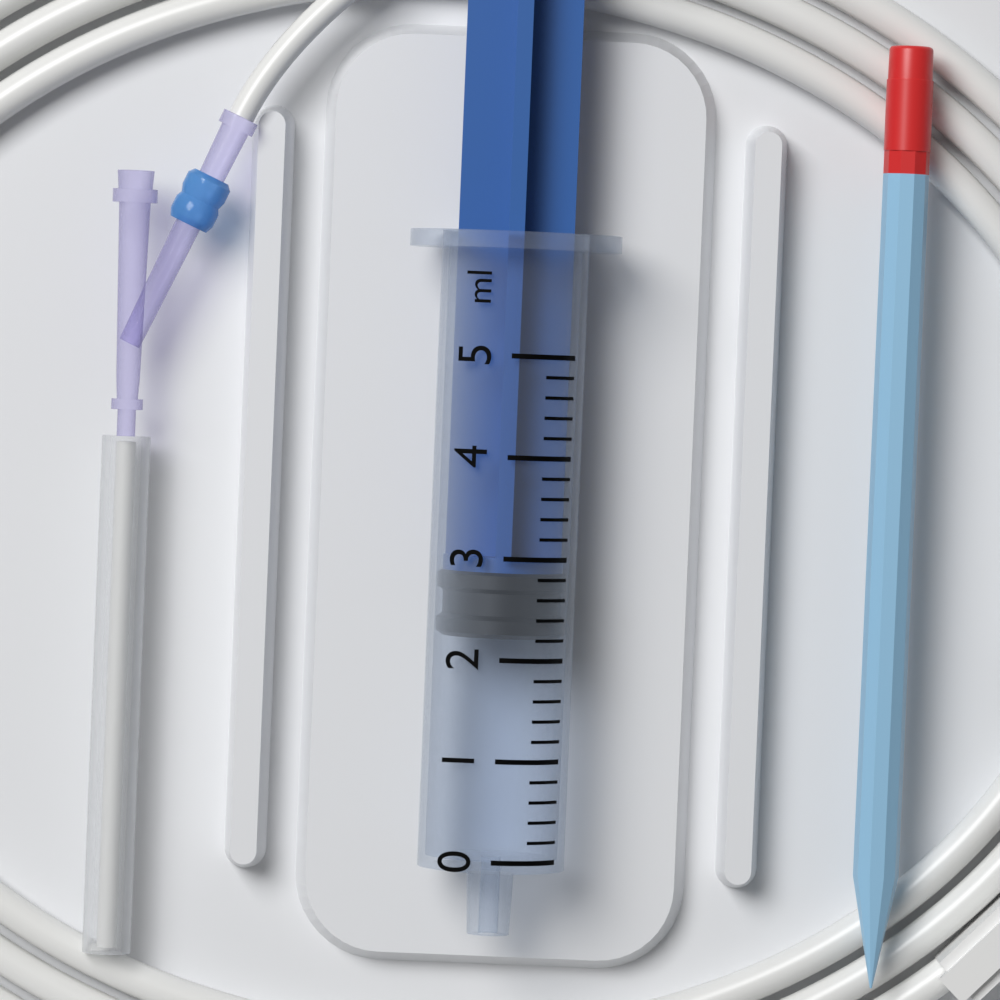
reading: 2.2 ml
